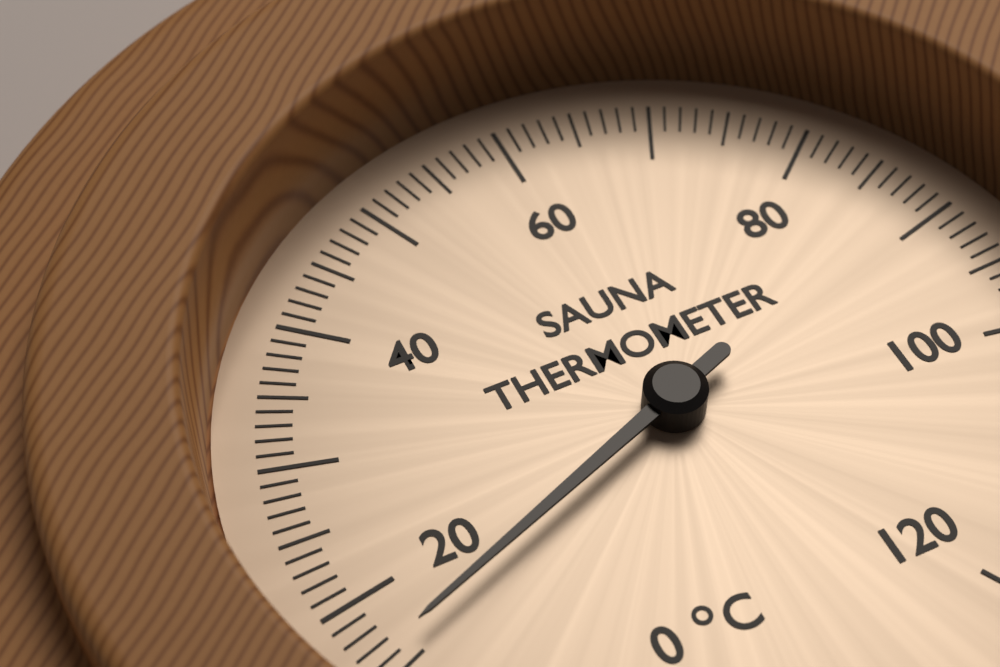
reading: 16 °C
